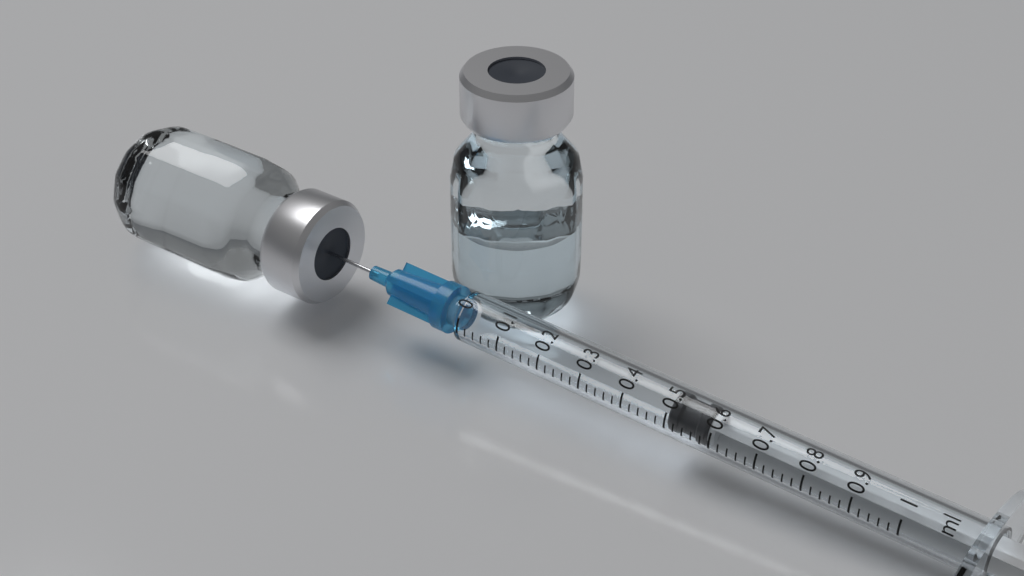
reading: 0.50 ml
